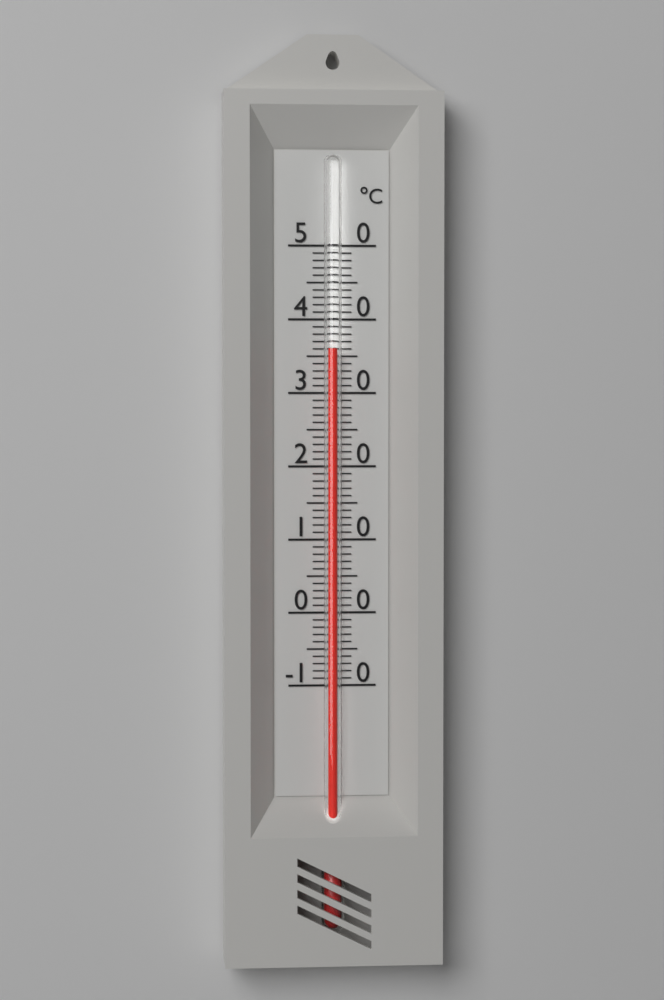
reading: 36 °C
